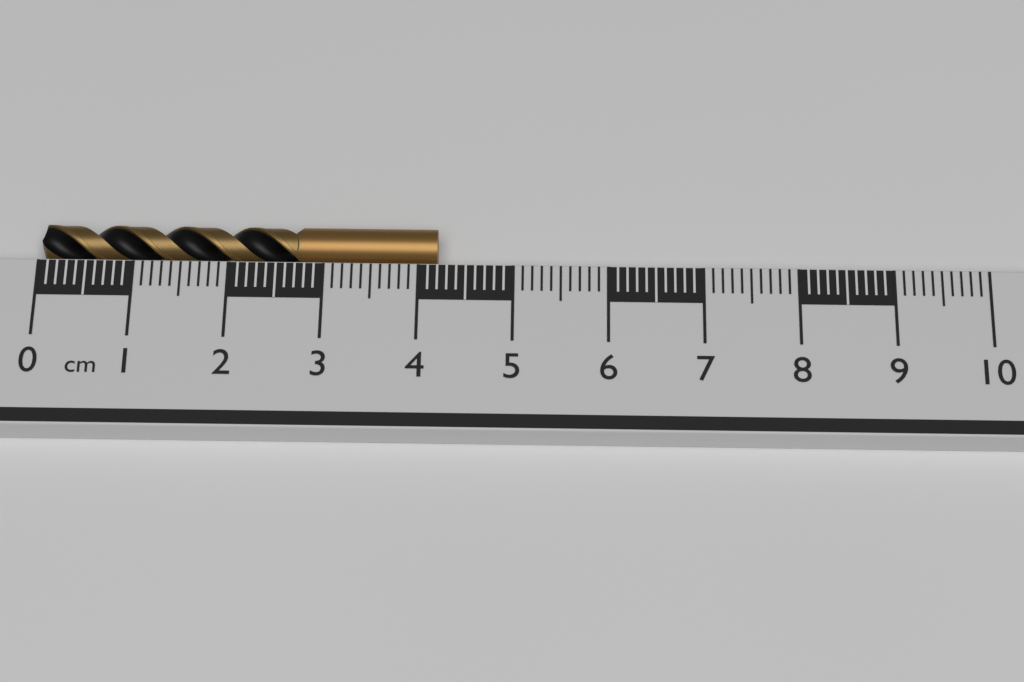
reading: 4.2 cm
